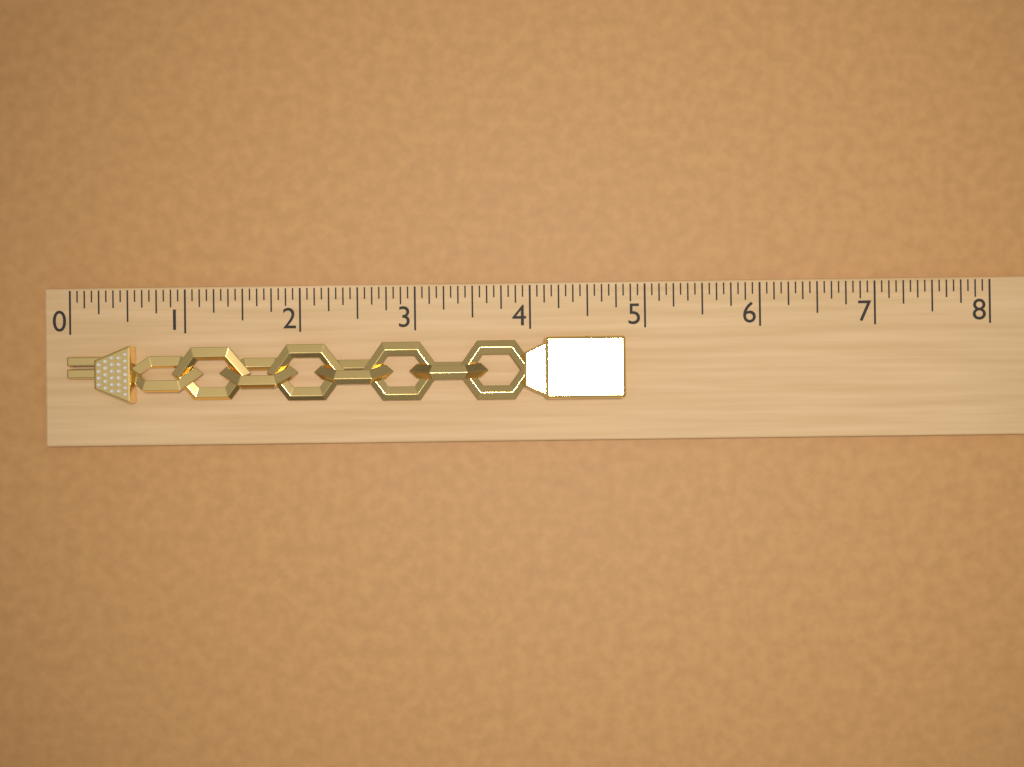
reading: 4.8125 (no unit)
